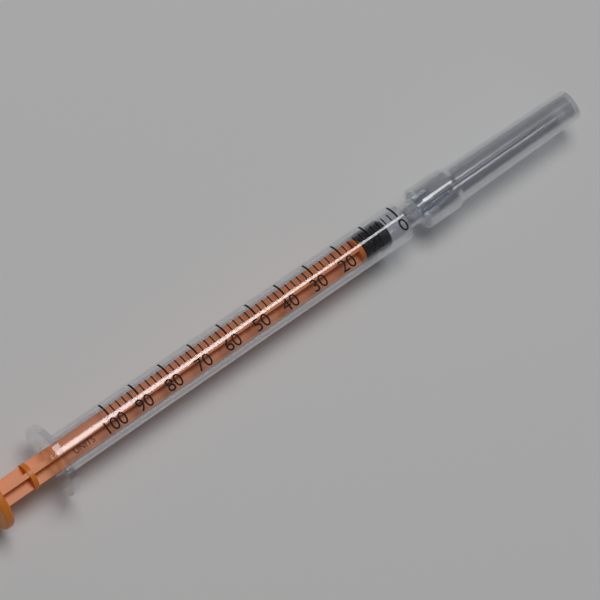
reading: 4 units
